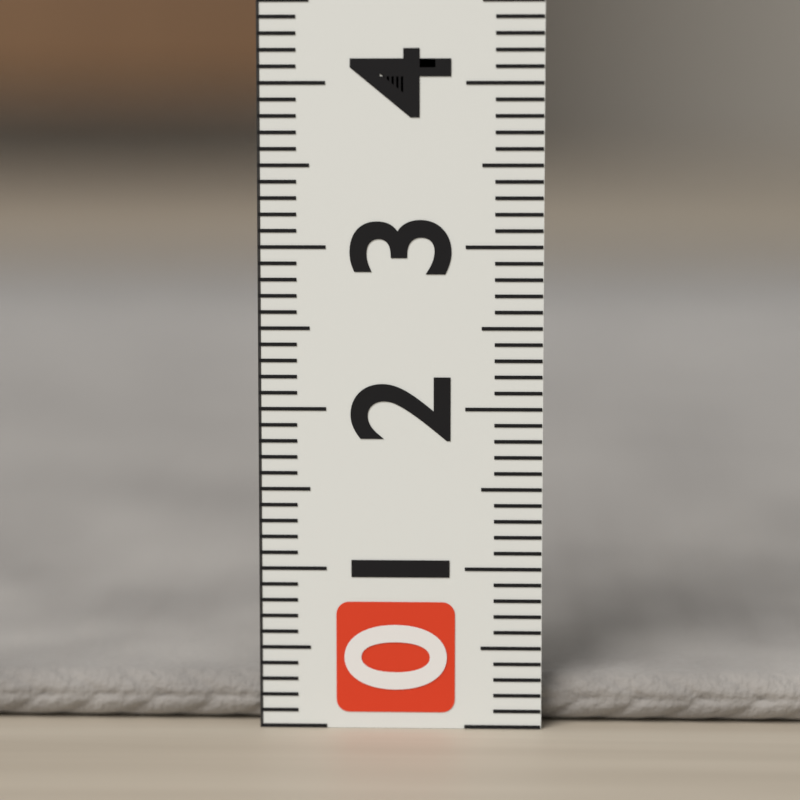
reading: 0.3 (no unit)
